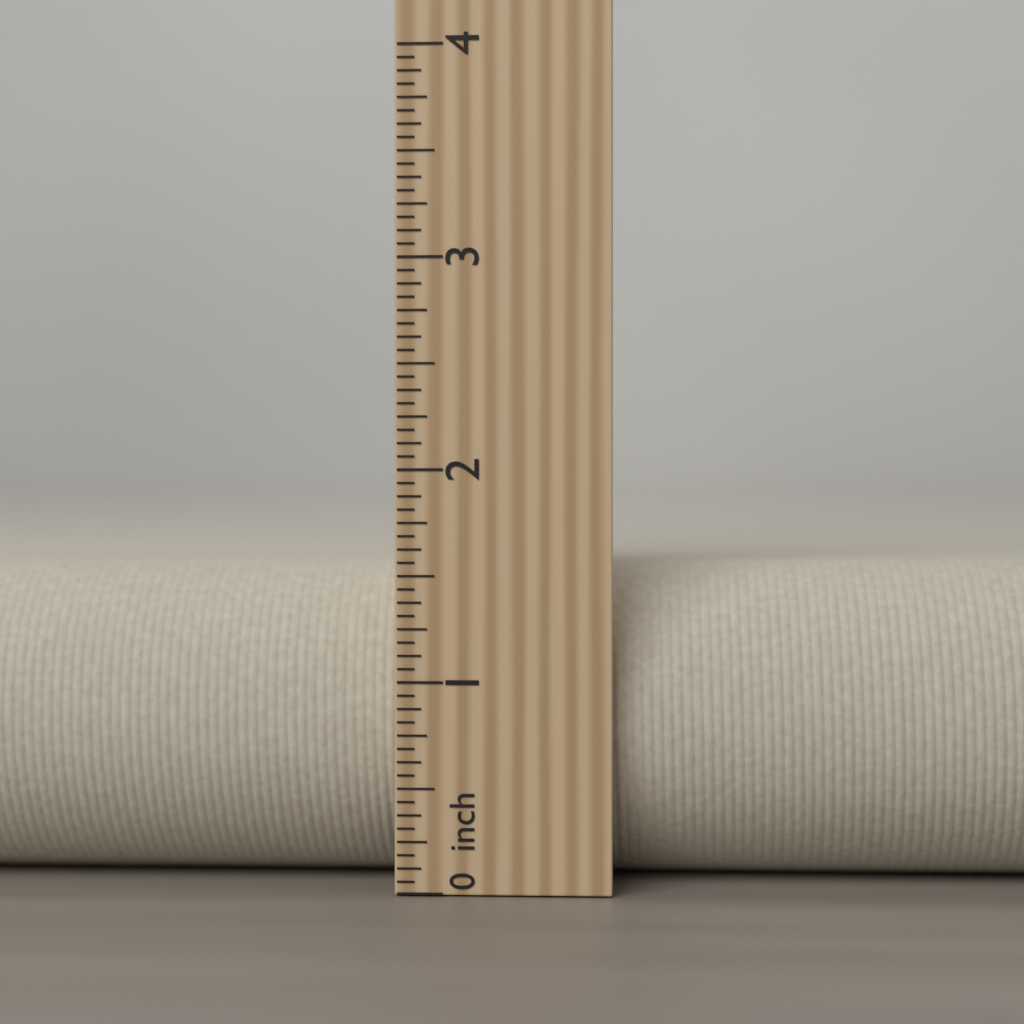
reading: 1.5625 inch
